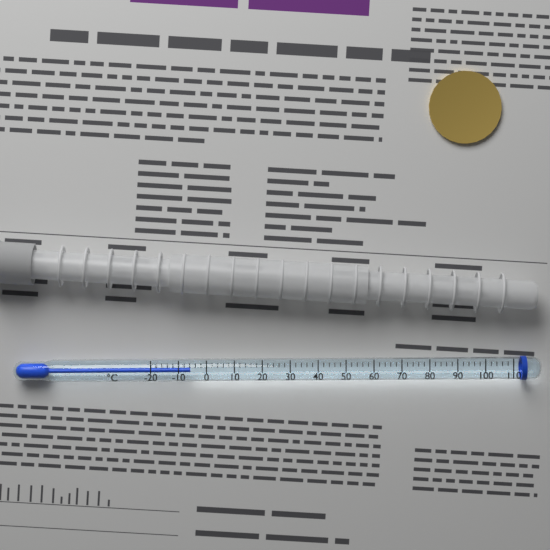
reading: -6 °C
